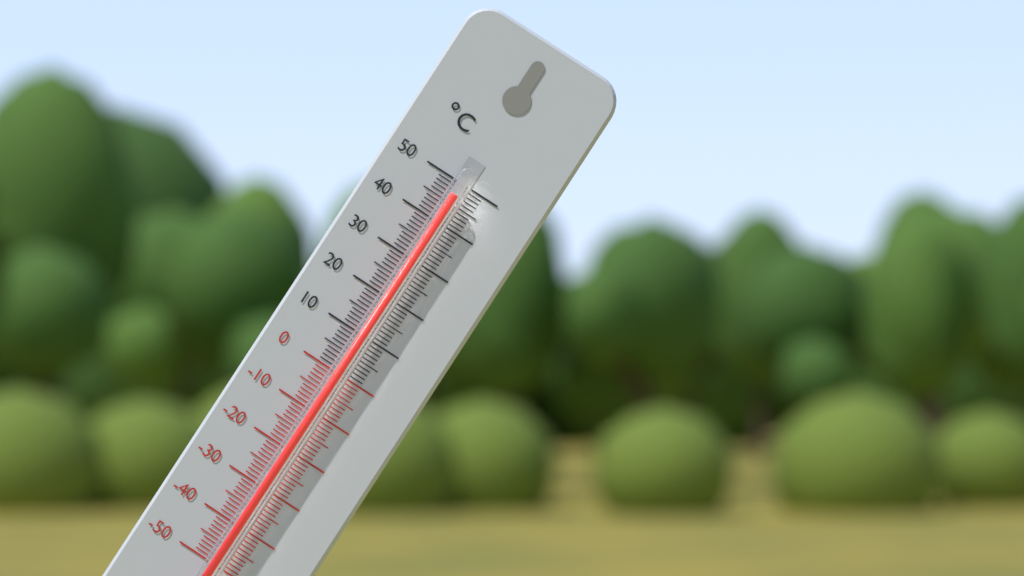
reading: 47 °C
